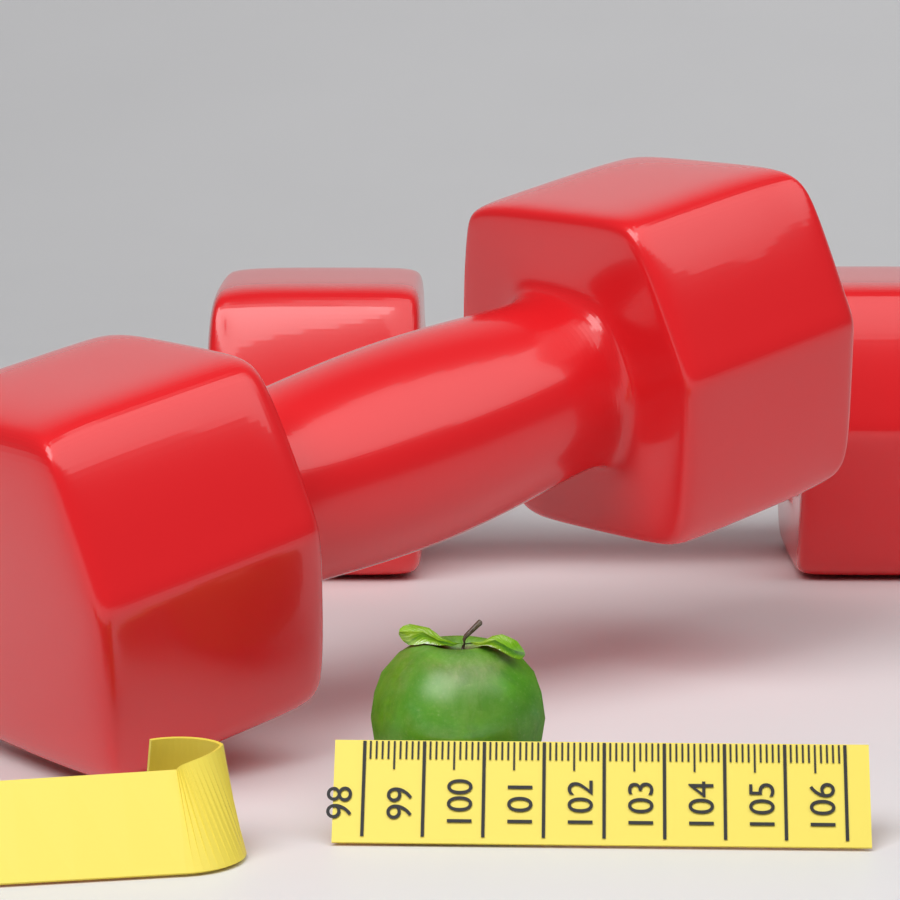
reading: 101.0 (no unit)
